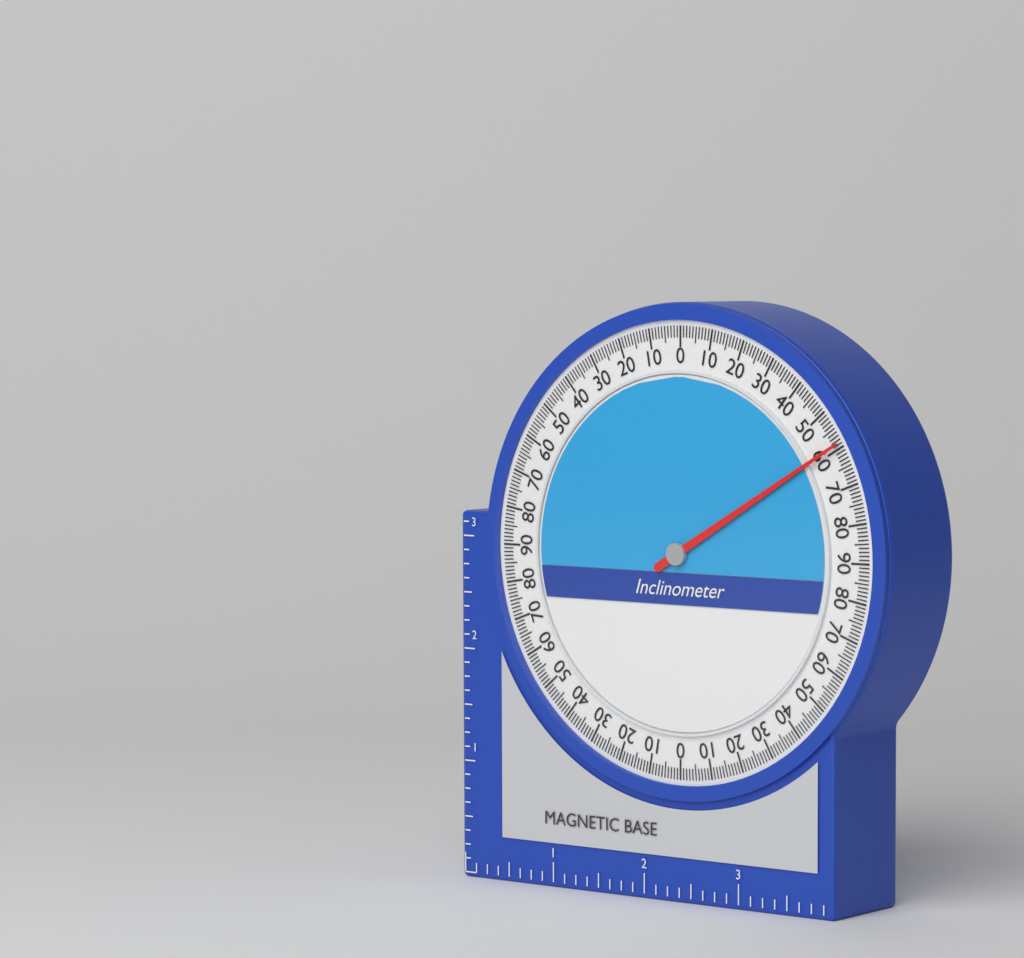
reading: 59 (no unit)
